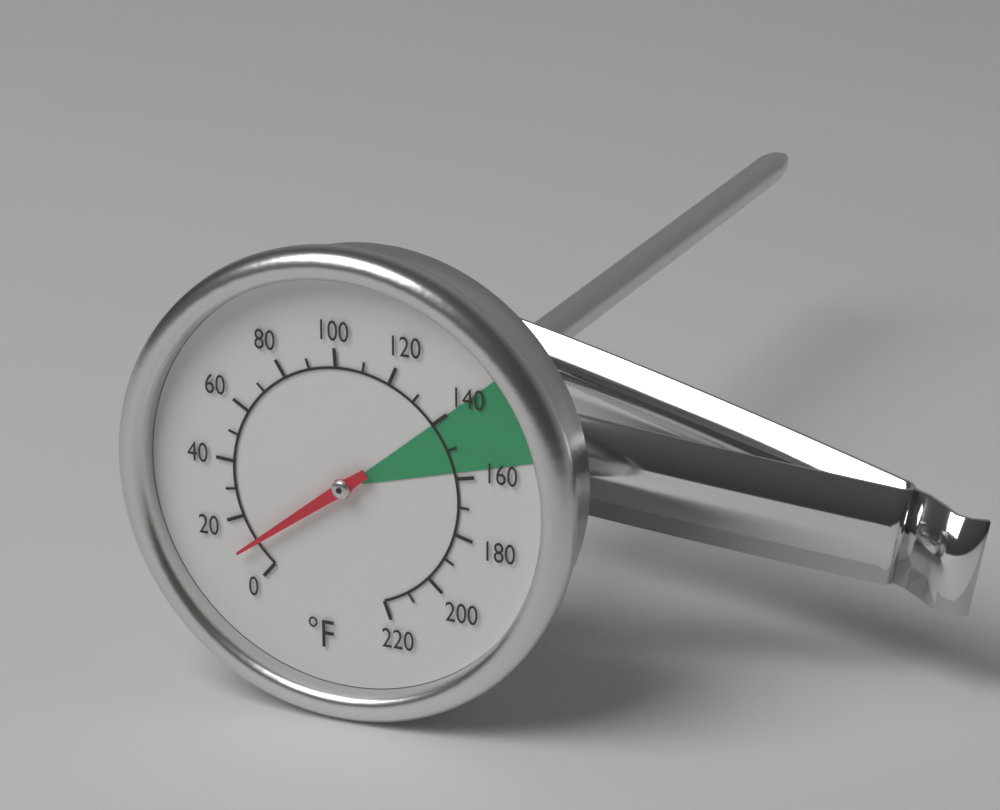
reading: 10 °F
